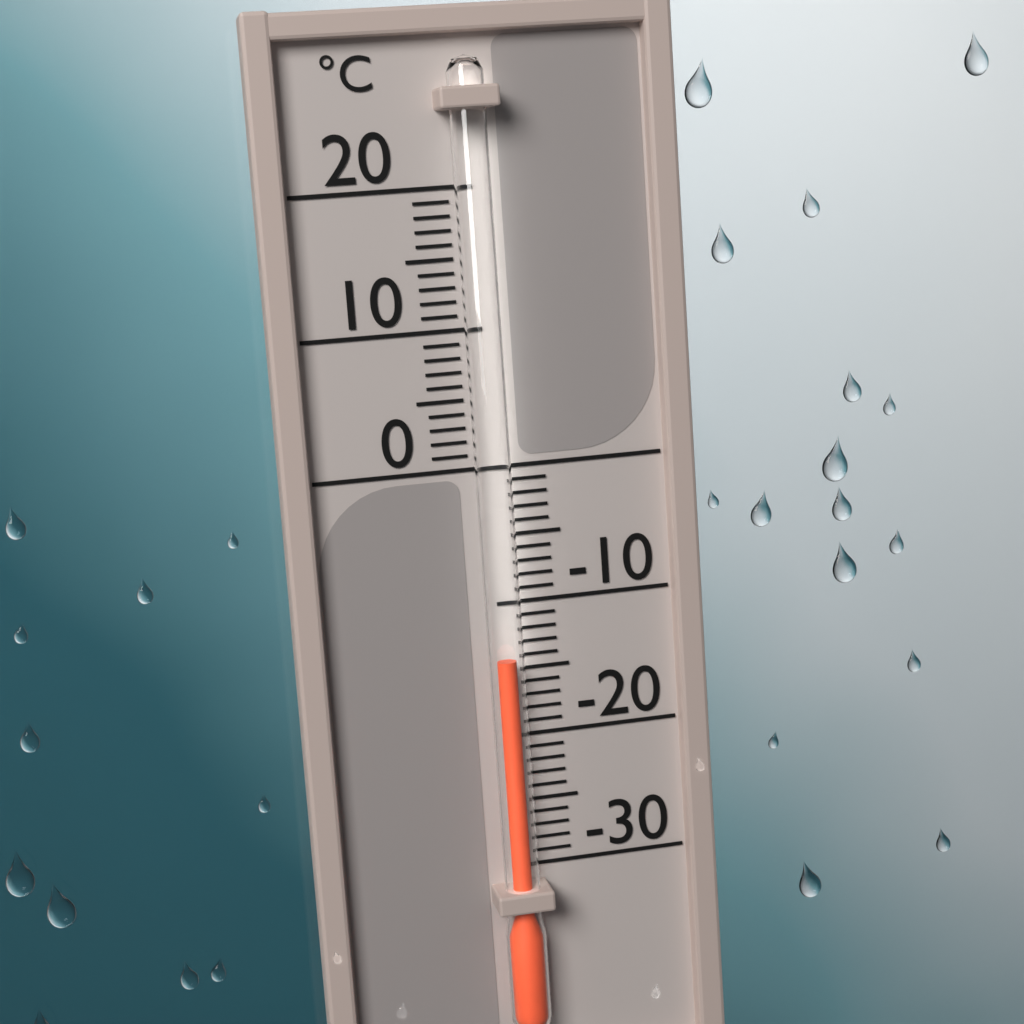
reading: -14 °C
